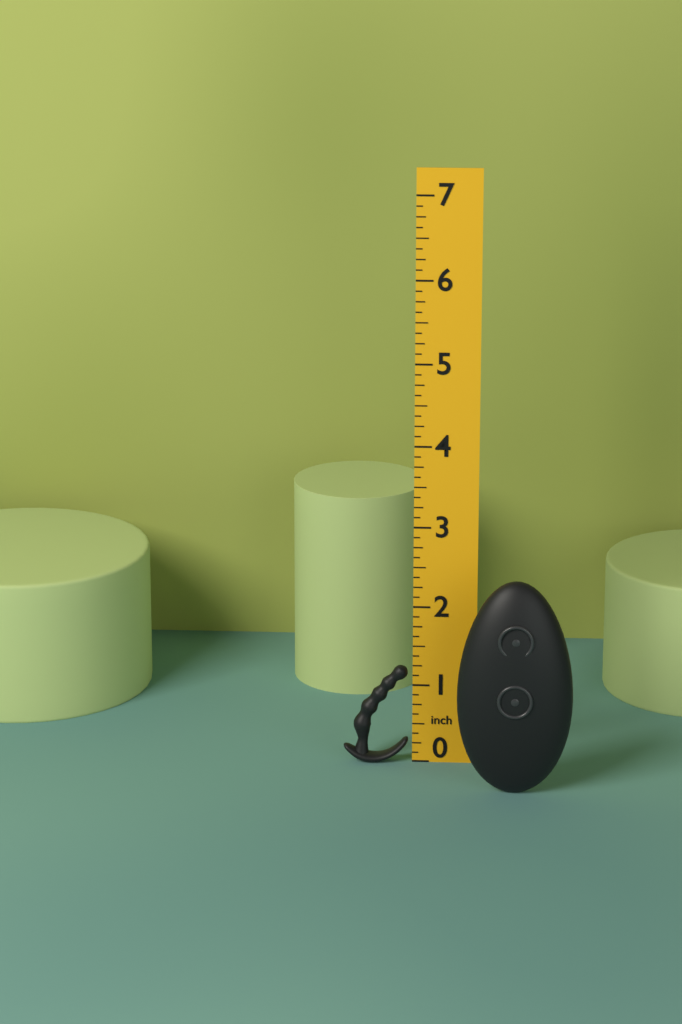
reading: 1.250 in
